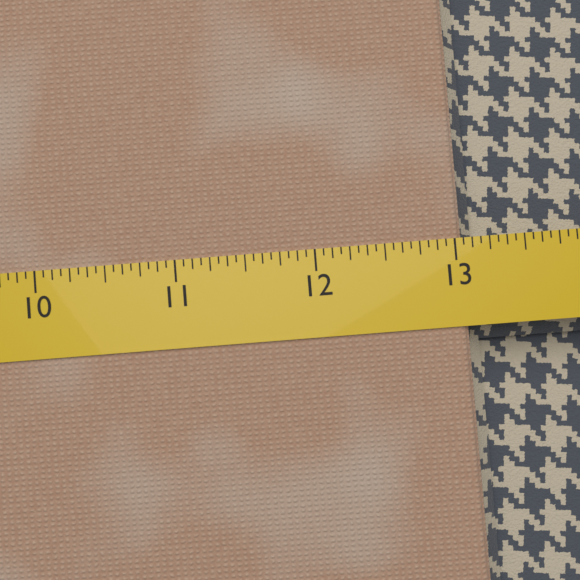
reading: 13.0625 (no unit)
